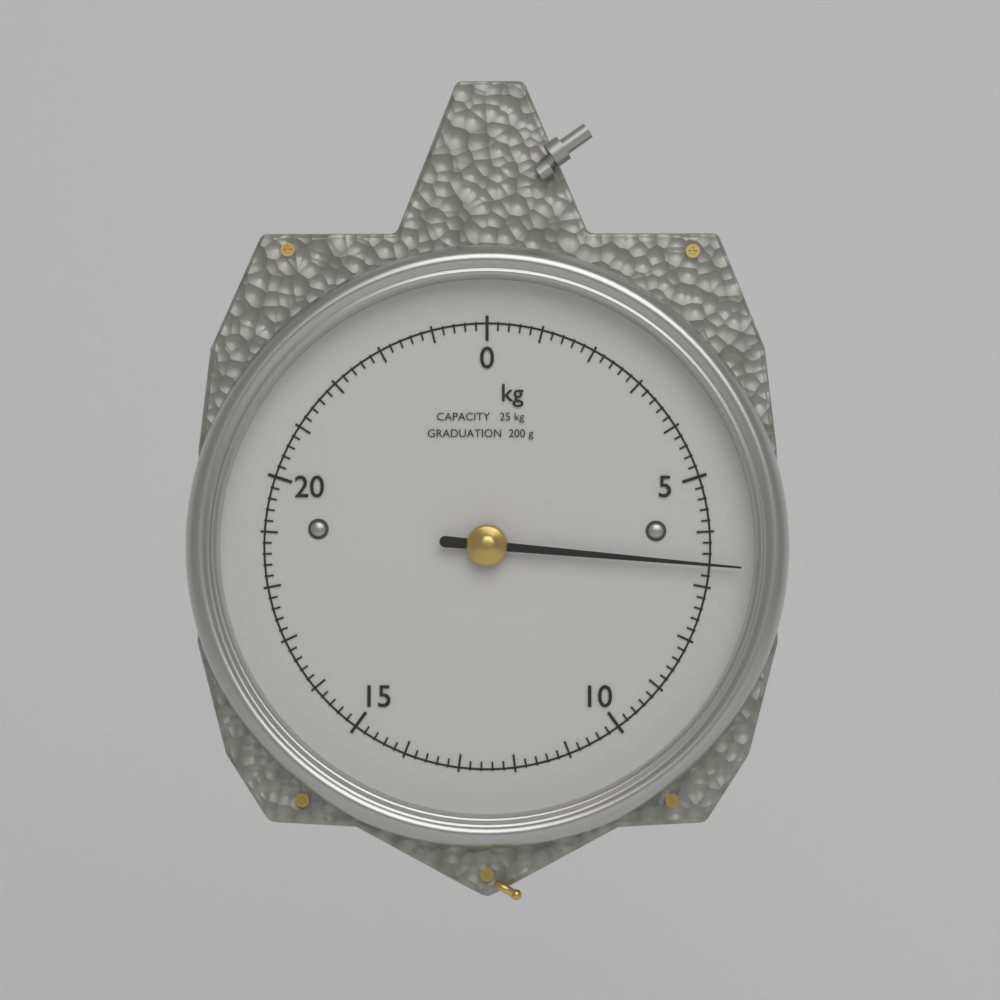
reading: 6.6 kg
